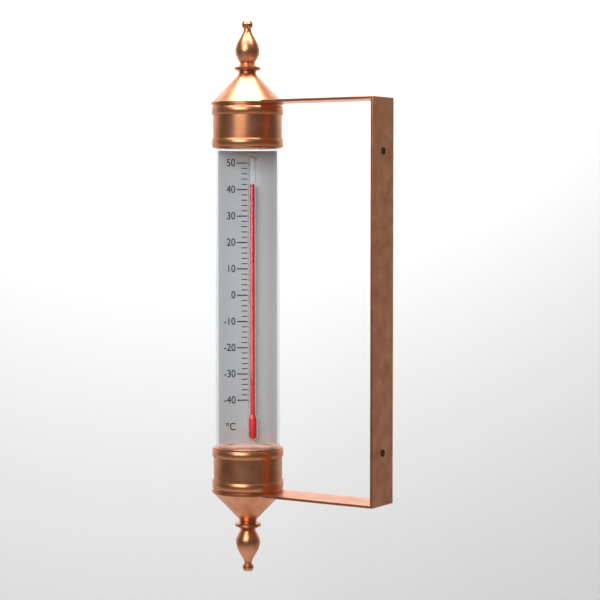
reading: 42 °C
